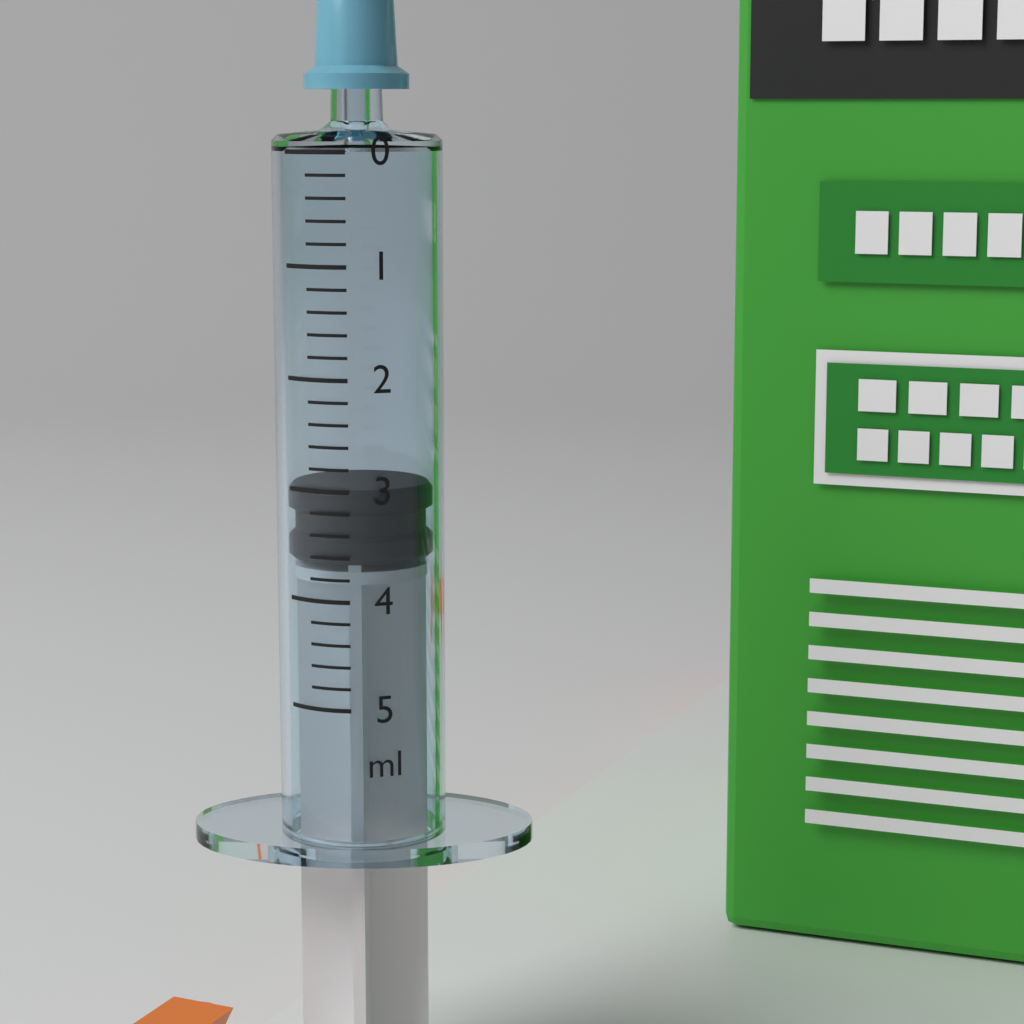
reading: 3.0 ml
